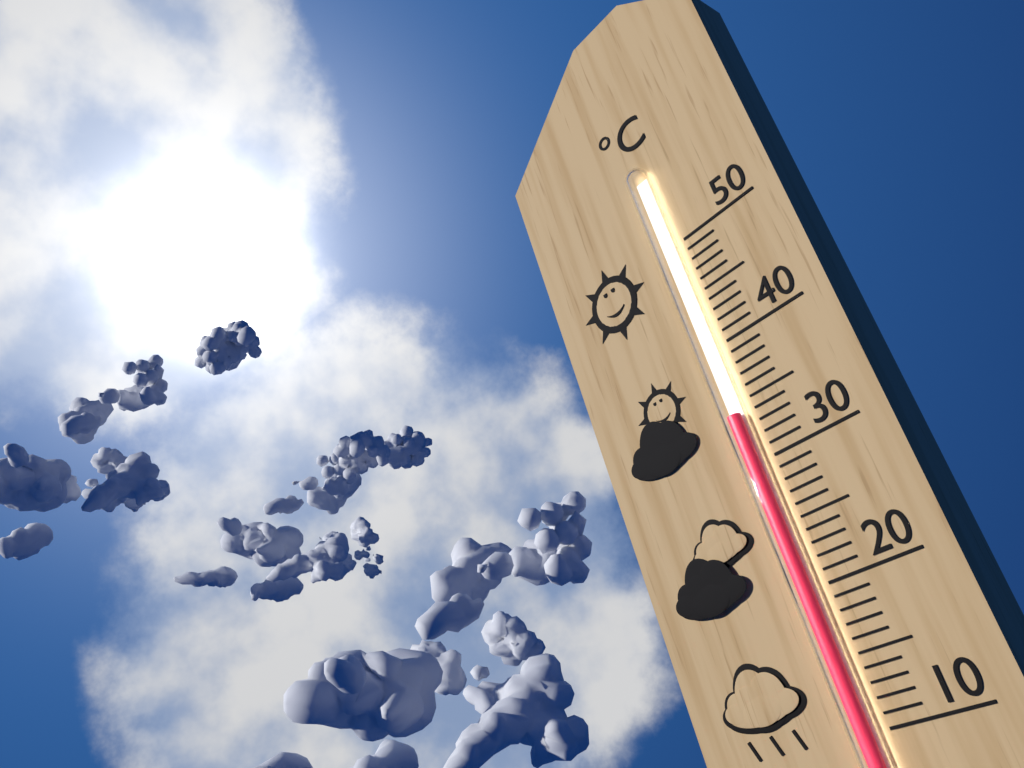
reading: 34 °C
